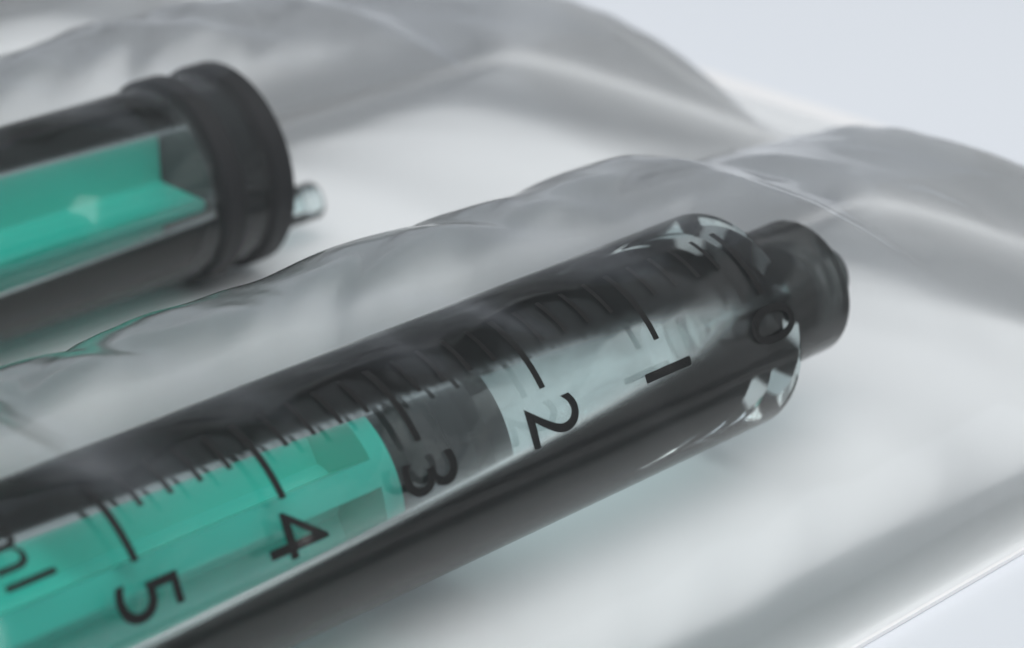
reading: 2.2 ml
